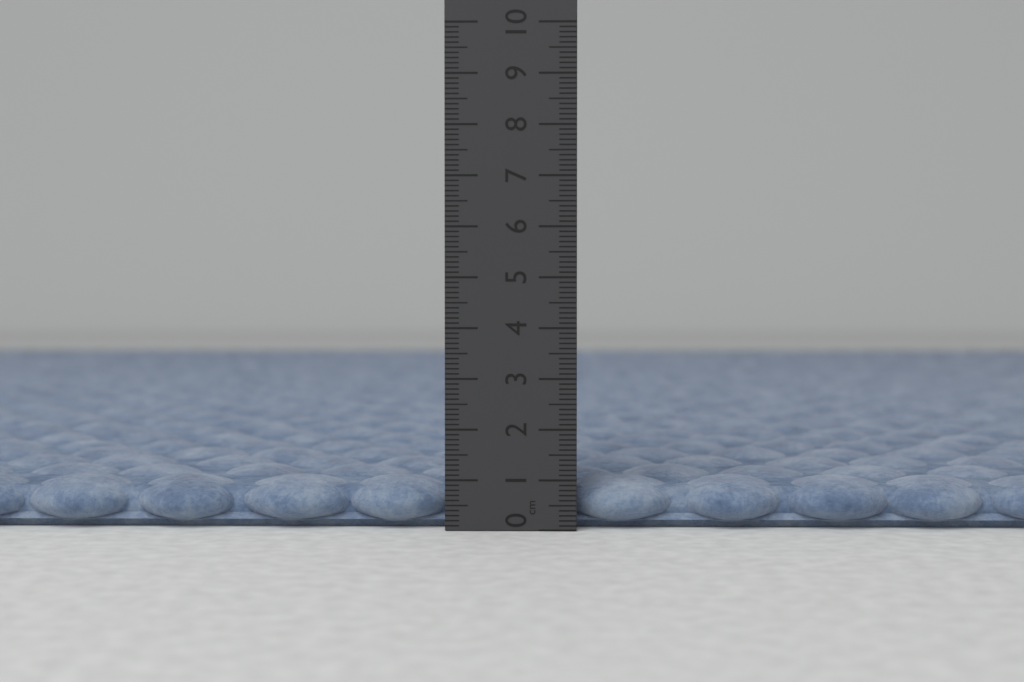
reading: 1.0 cm
